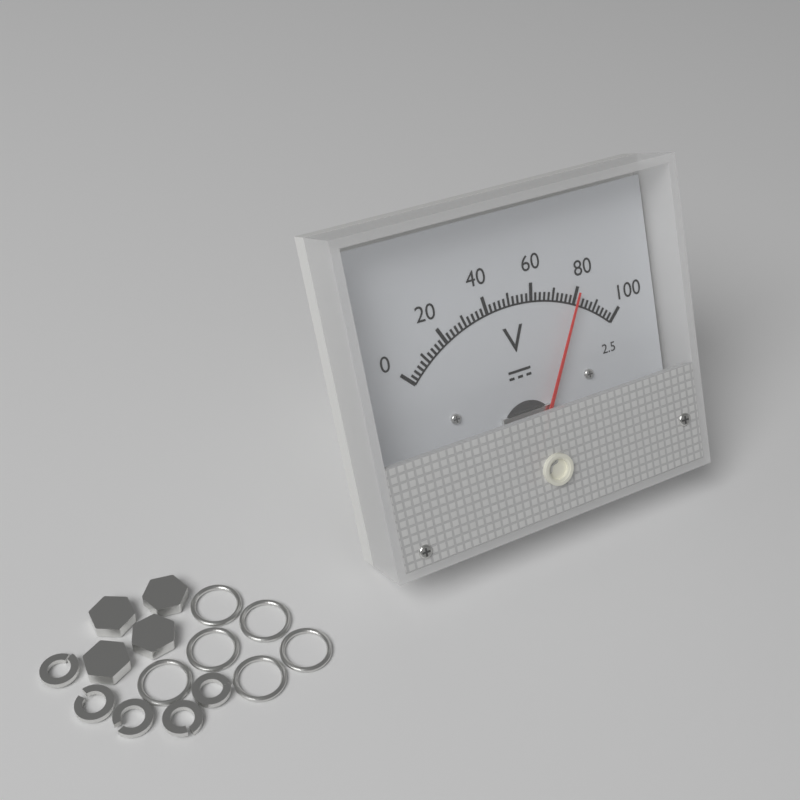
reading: 80 V
